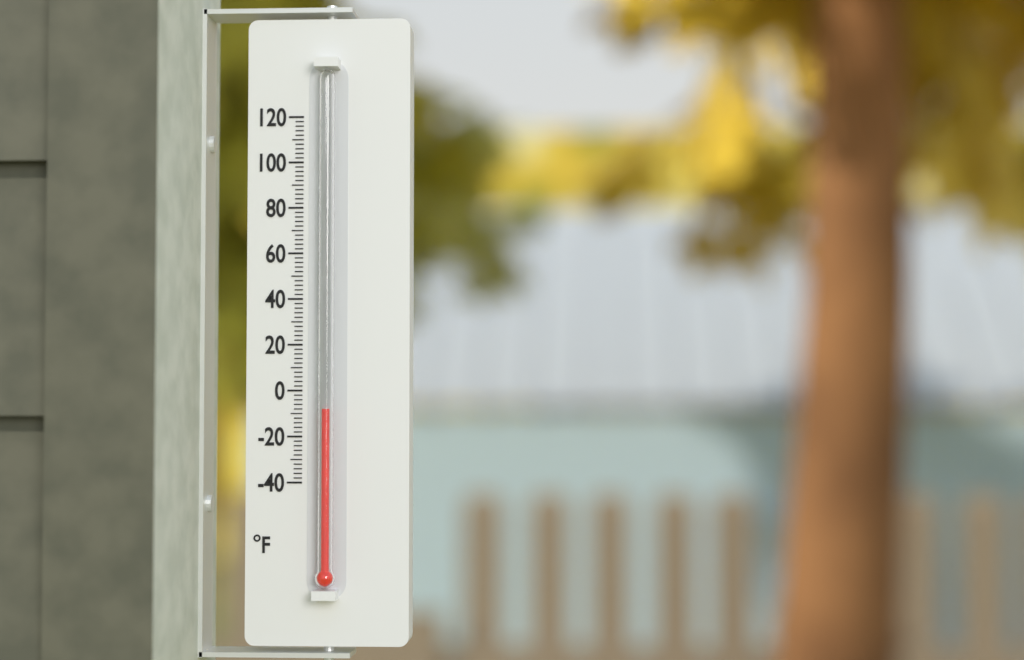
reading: -8 °F
